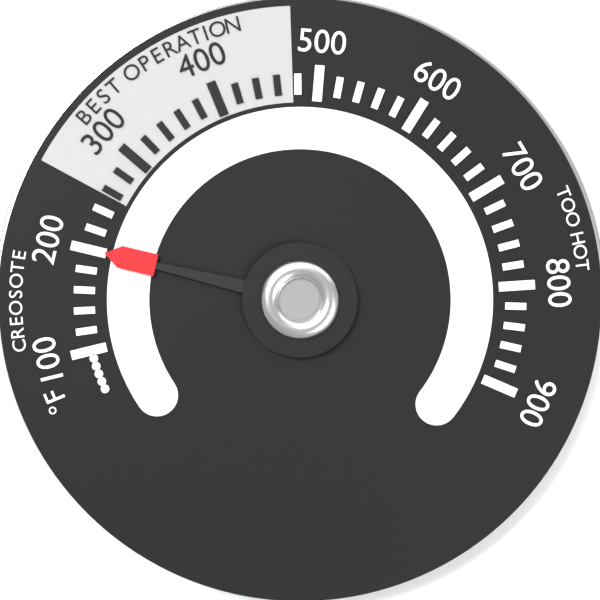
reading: 200 °F
